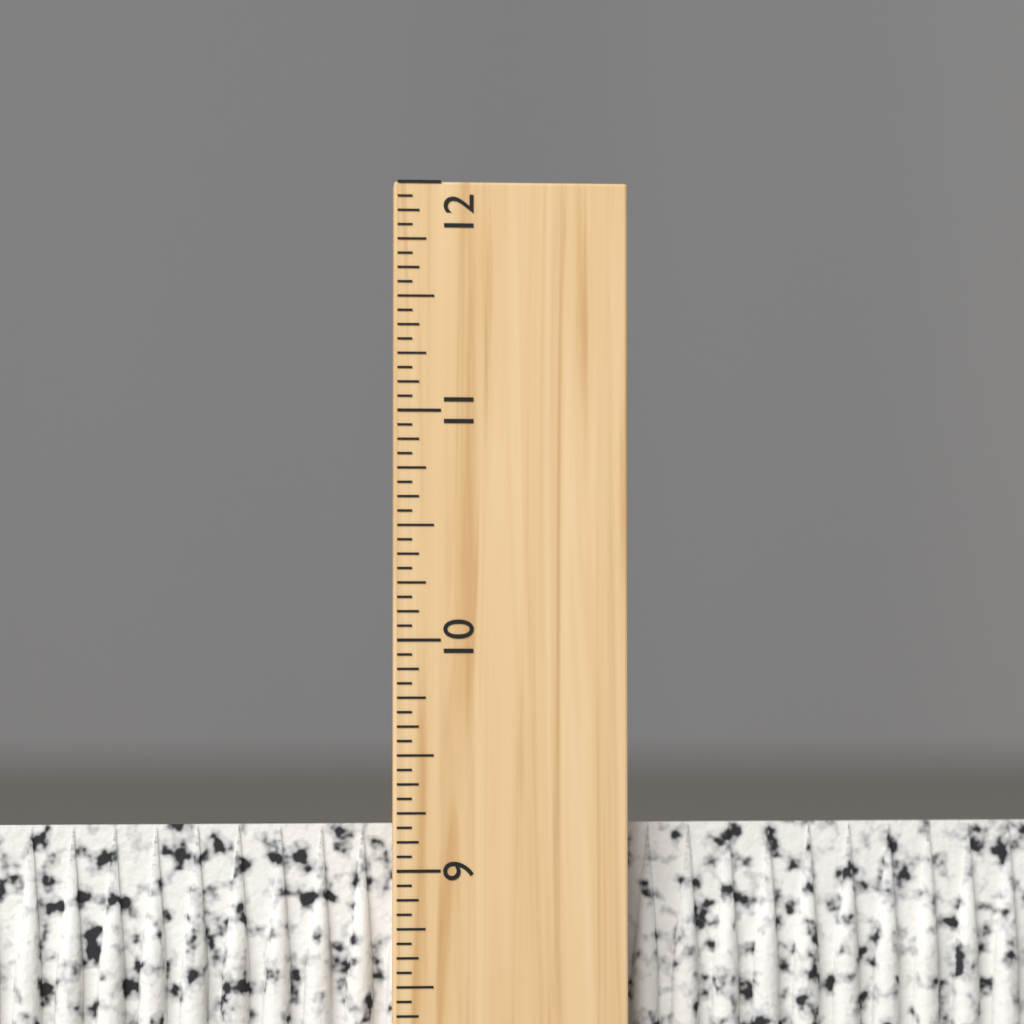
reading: 9.1875 inch
